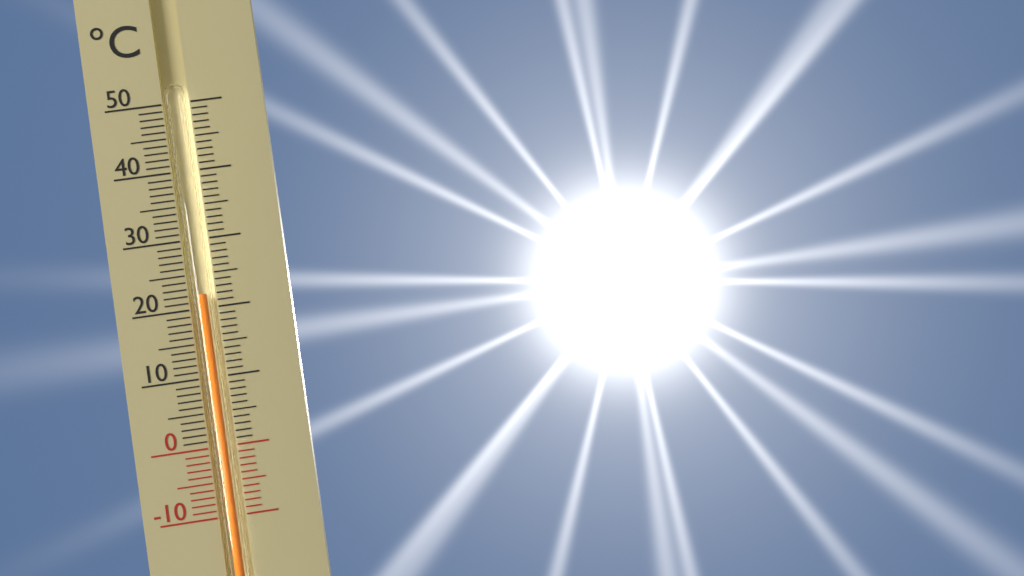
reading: 22 °C
